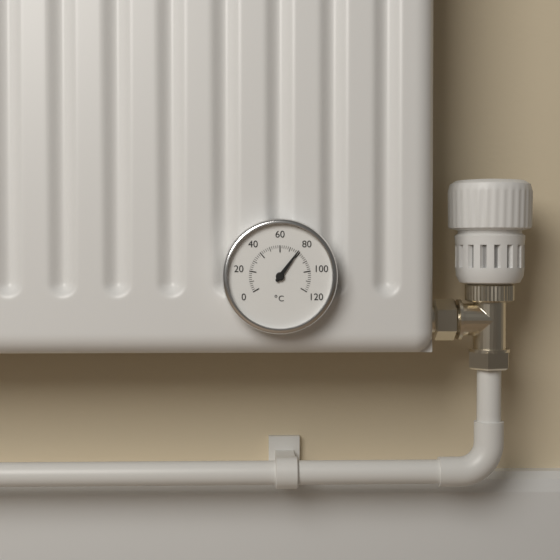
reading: 78 °C
